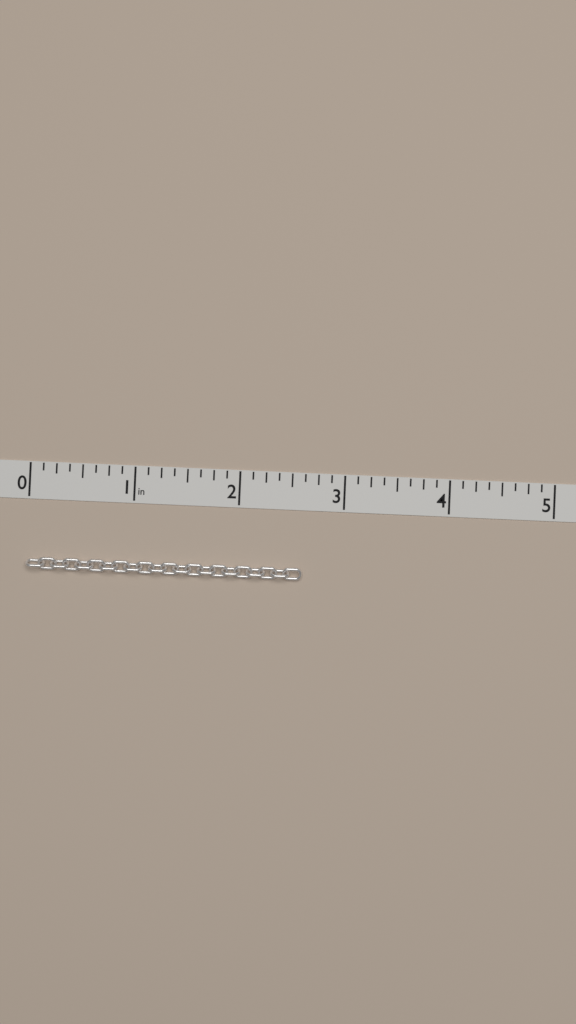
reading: 2.625 in
